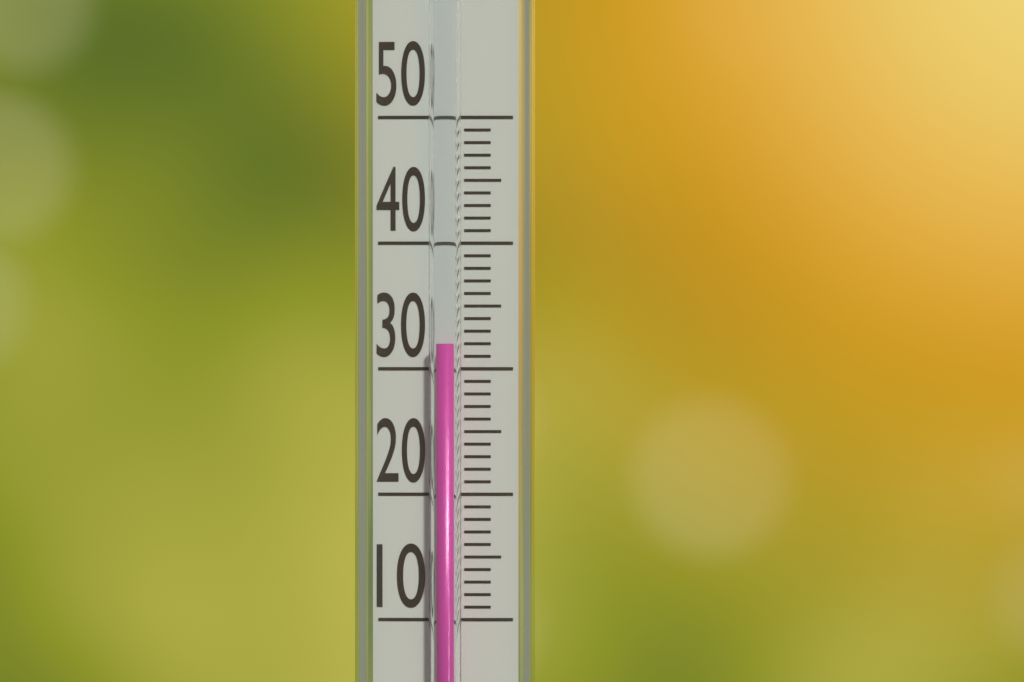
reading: 32 (no unit)
